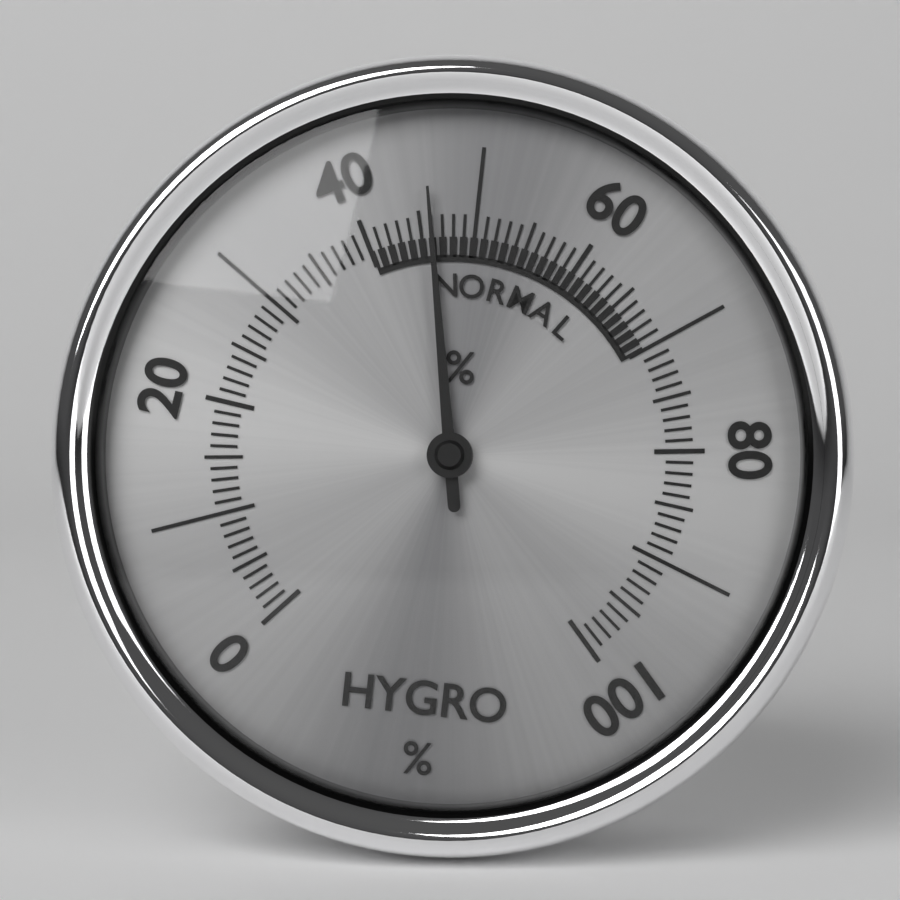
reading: 46 %
